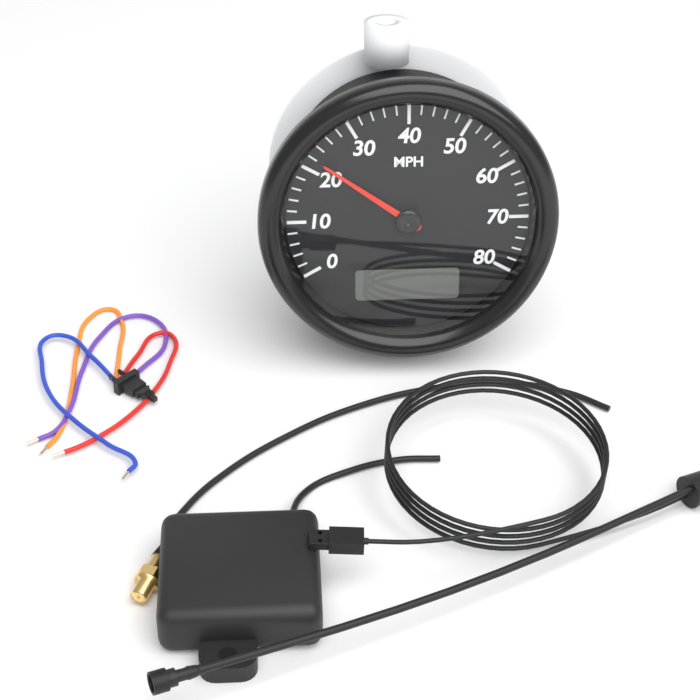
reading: 22 MPH
